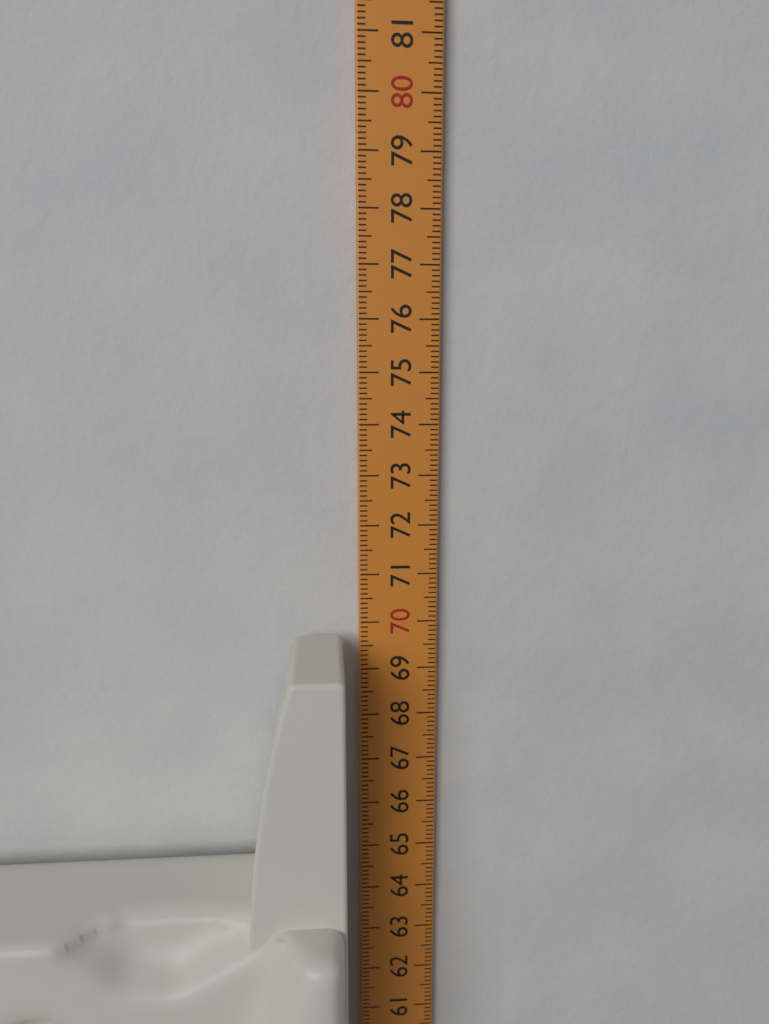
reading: 69.8 cm
